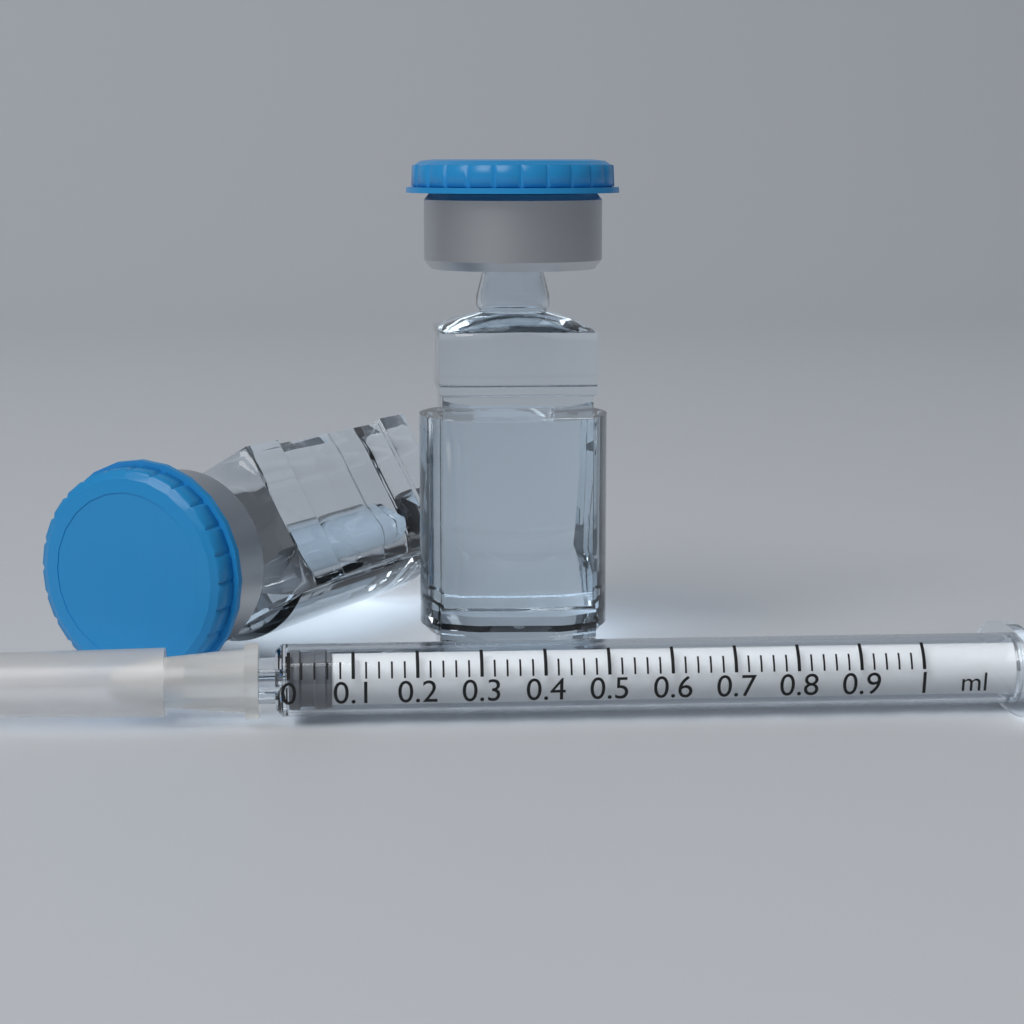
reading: 0.00 ml
